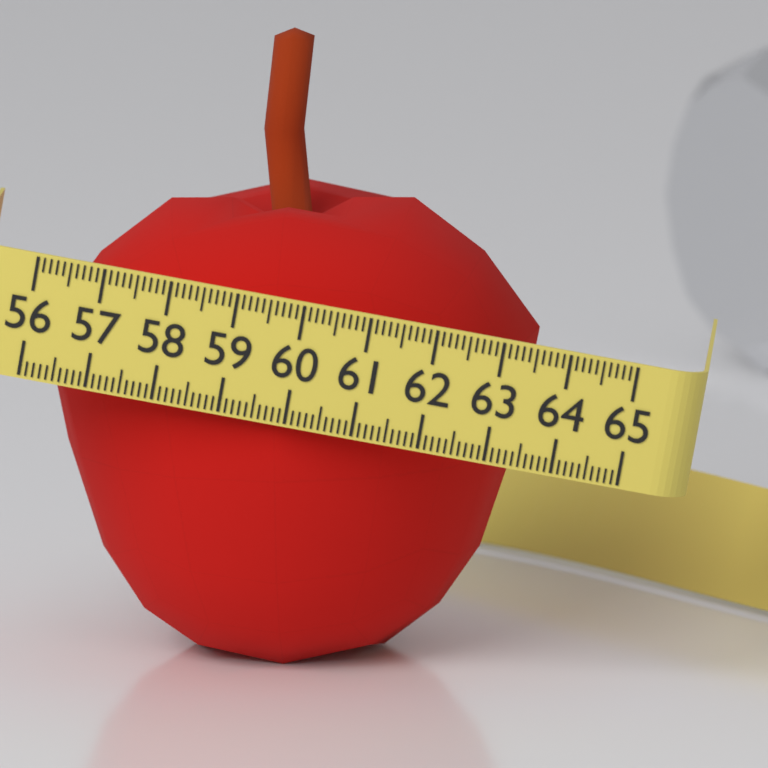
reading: 63.4 (no unit)
